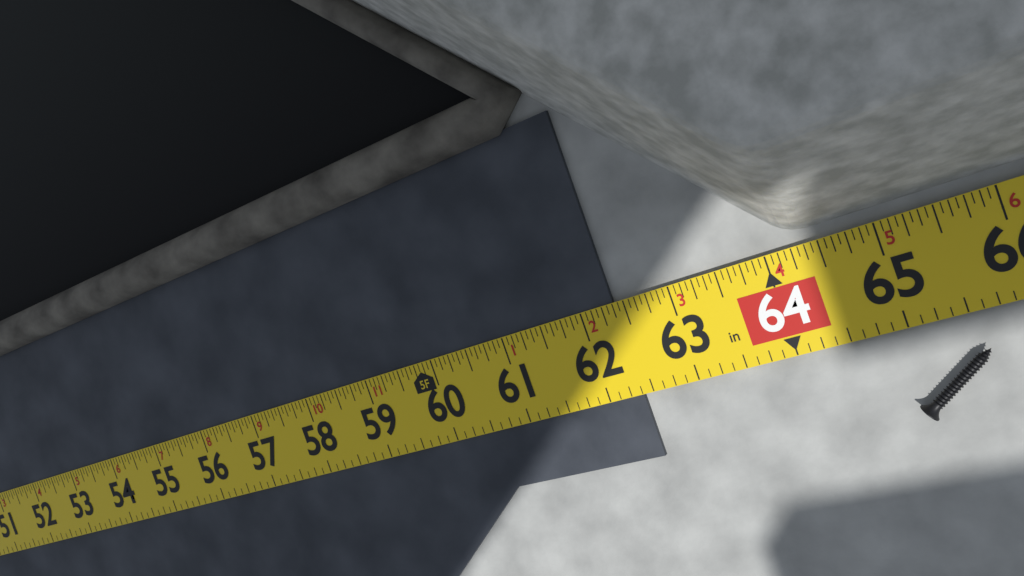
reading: 62.3750 in
